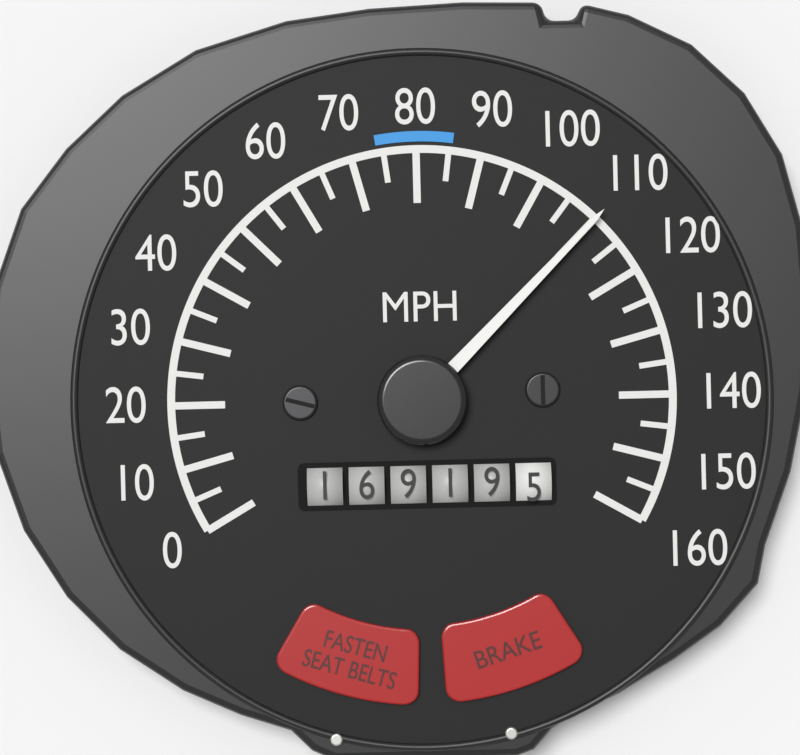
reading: 110 MPH
